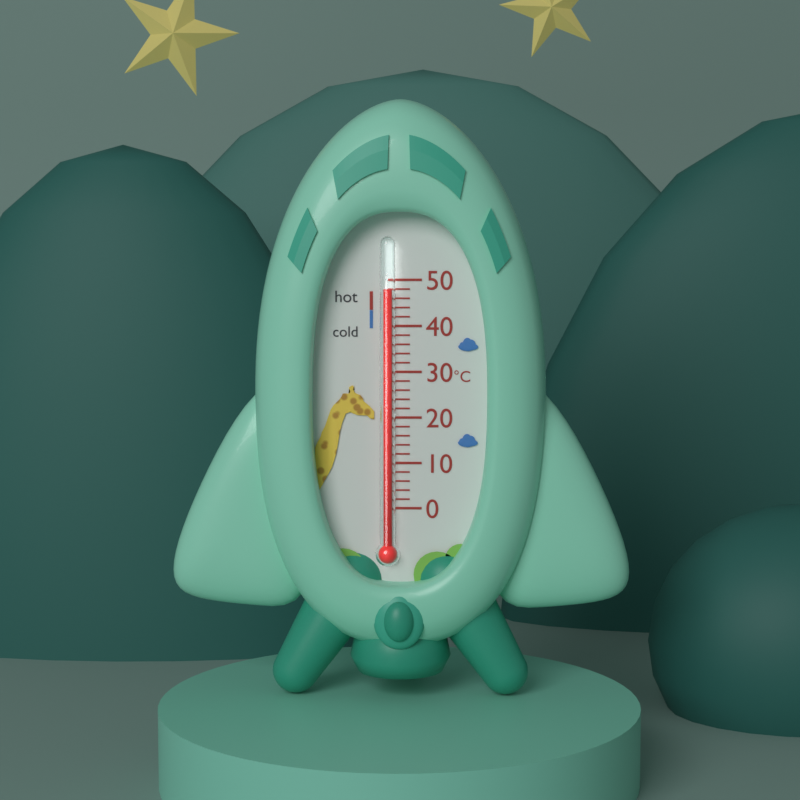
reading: 48 °C
